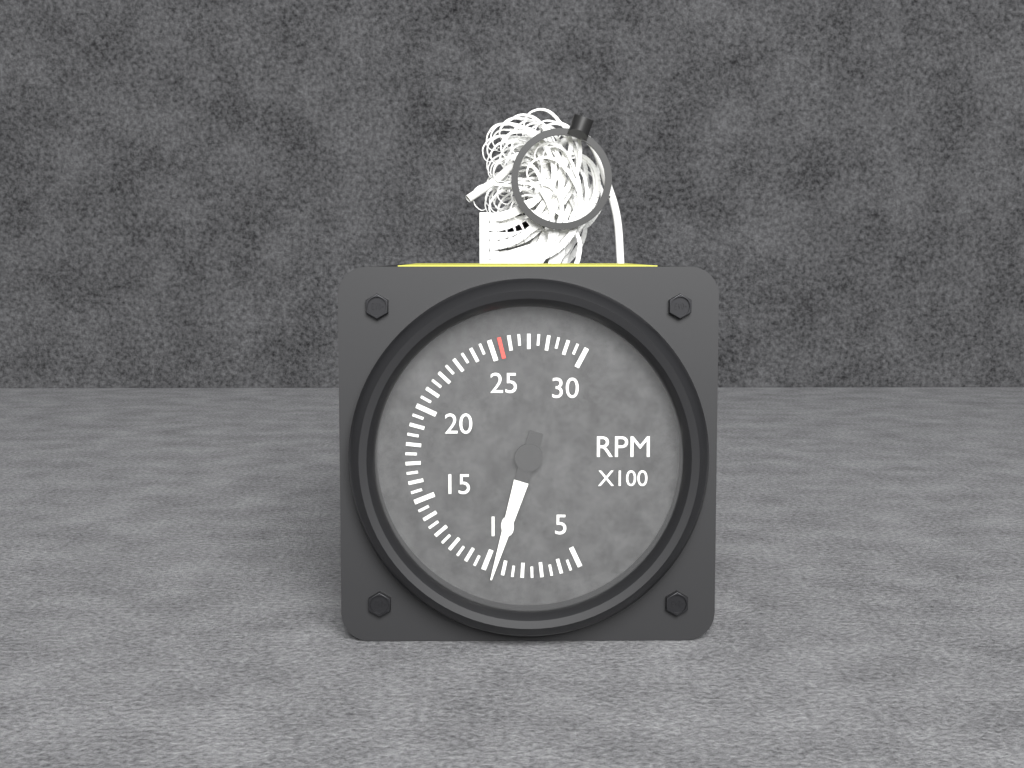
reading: 950 RPM
